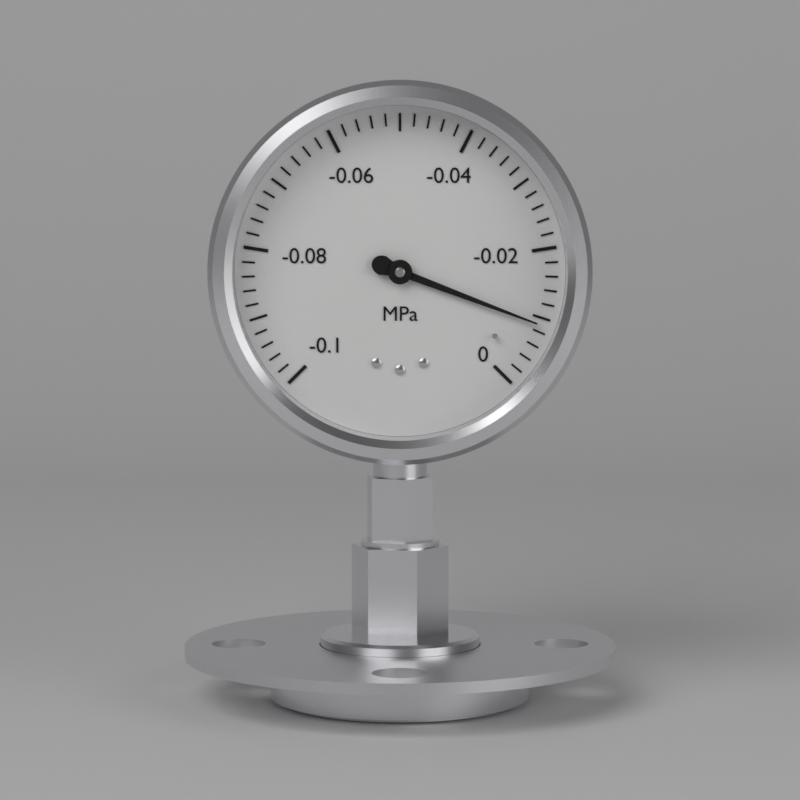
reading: -0.009 MPa
